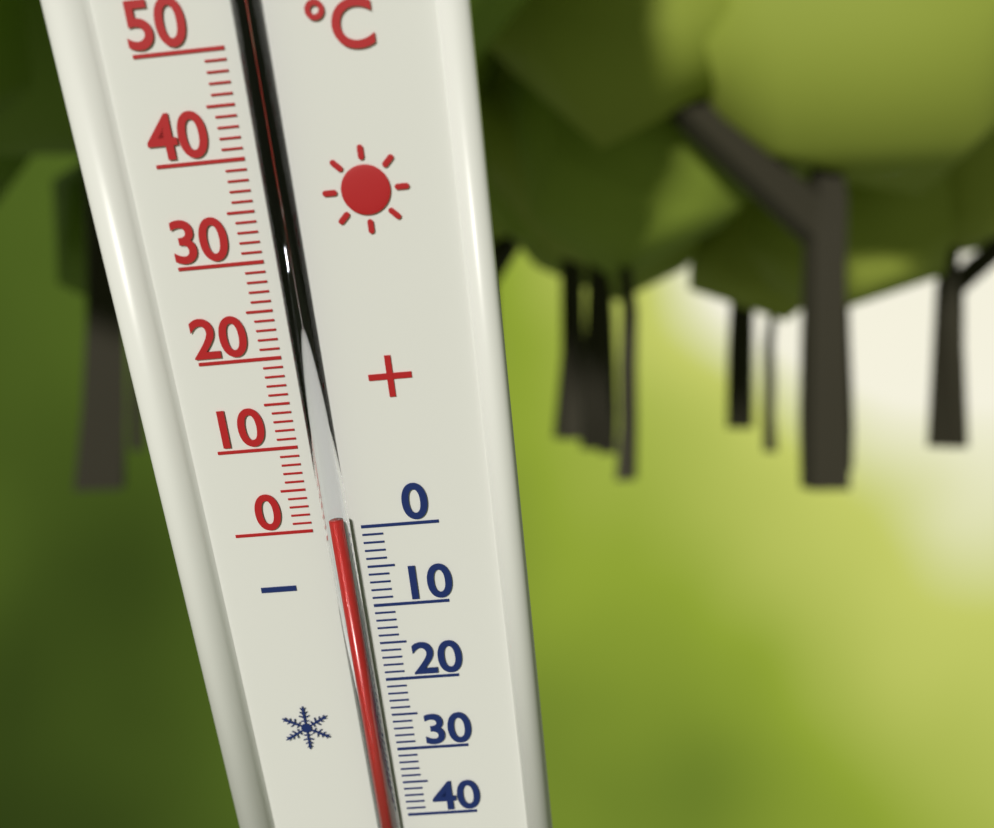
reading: 2 °C
